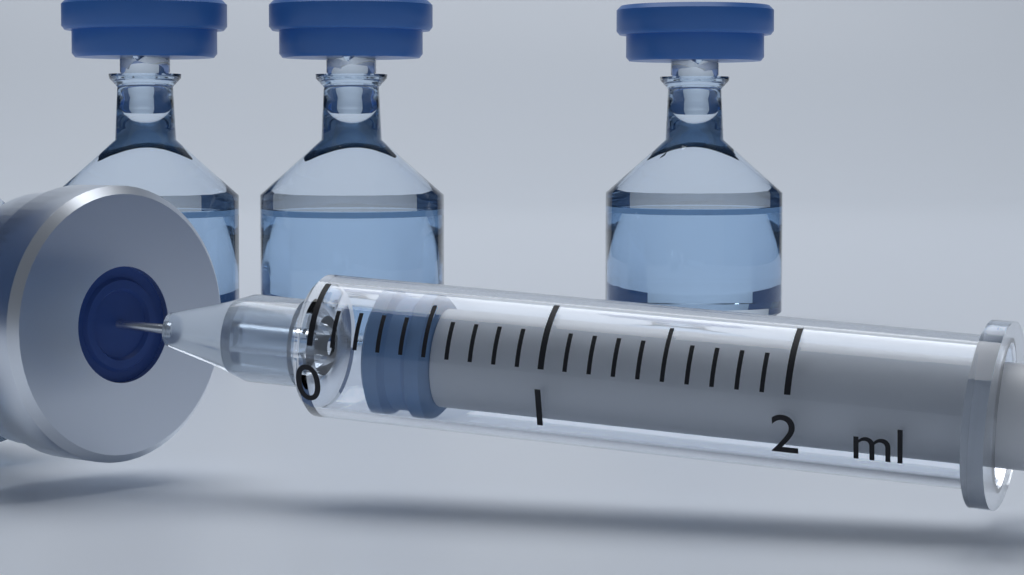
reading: 0.2 ml
